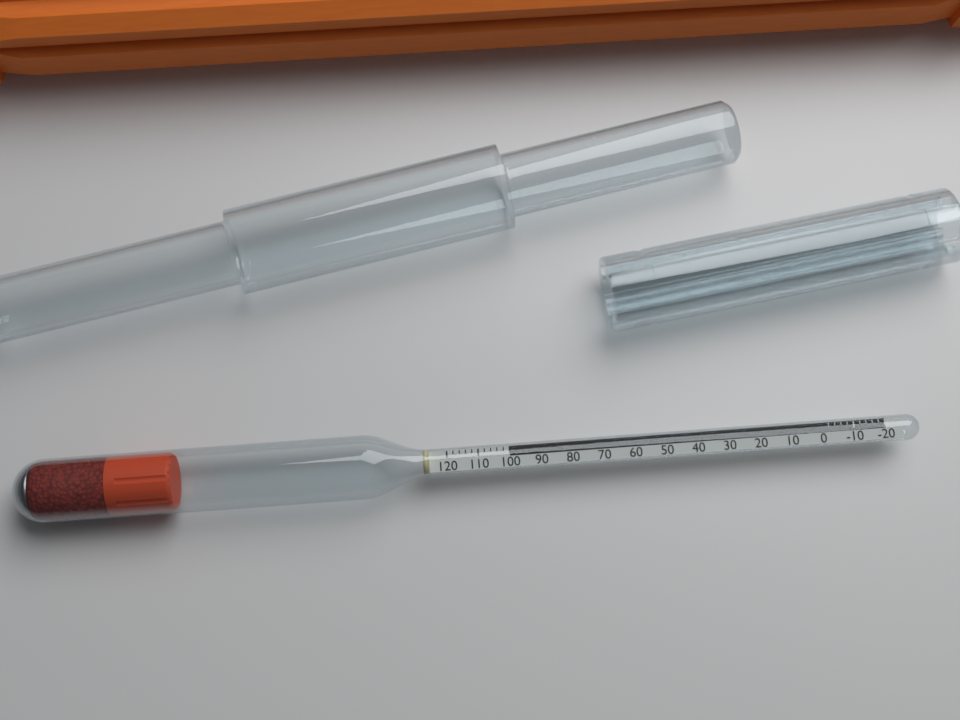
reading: 100 (no unit)
